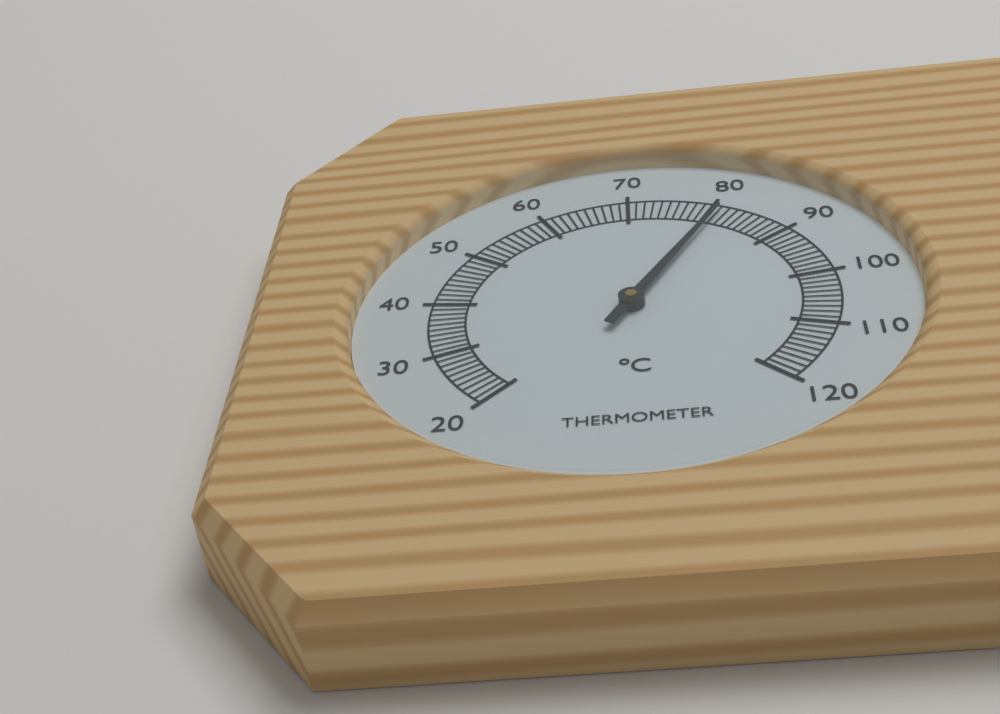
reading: 81 °C
